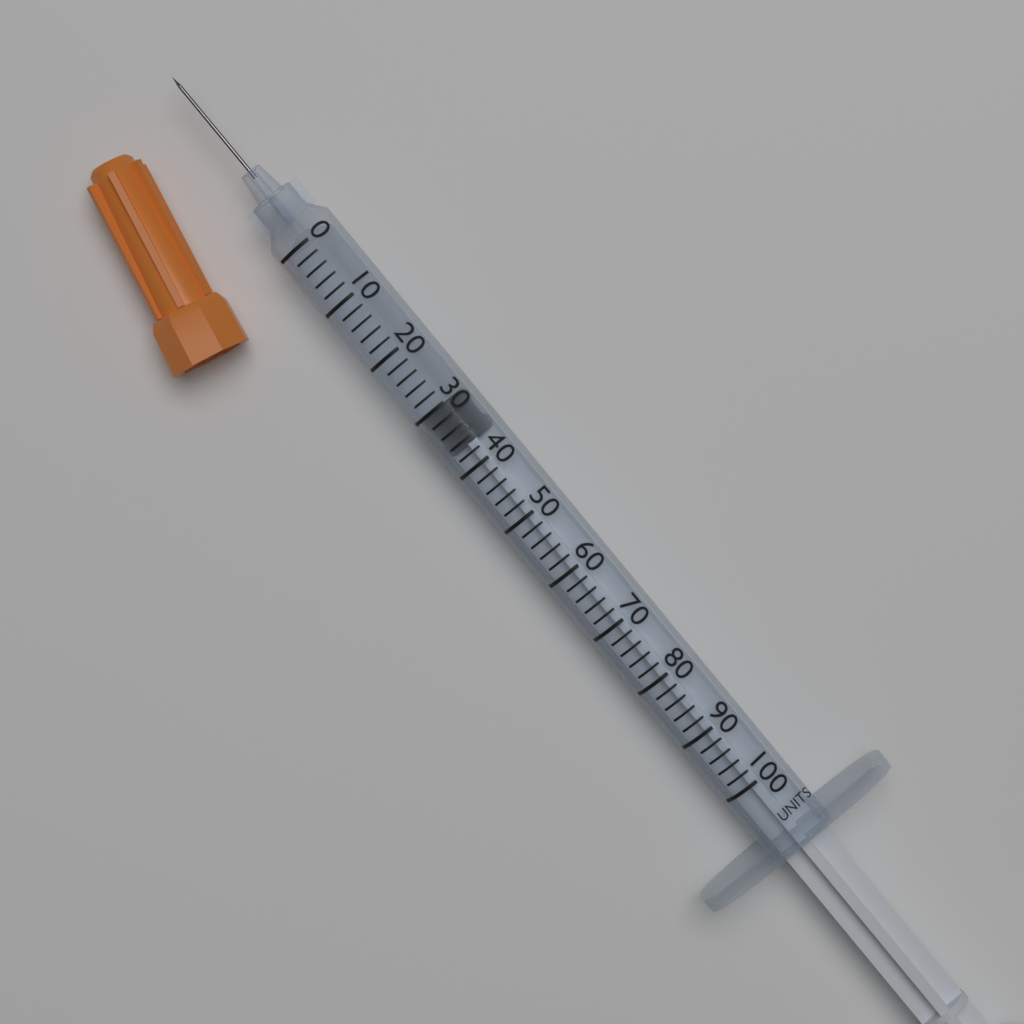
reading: 30 units
